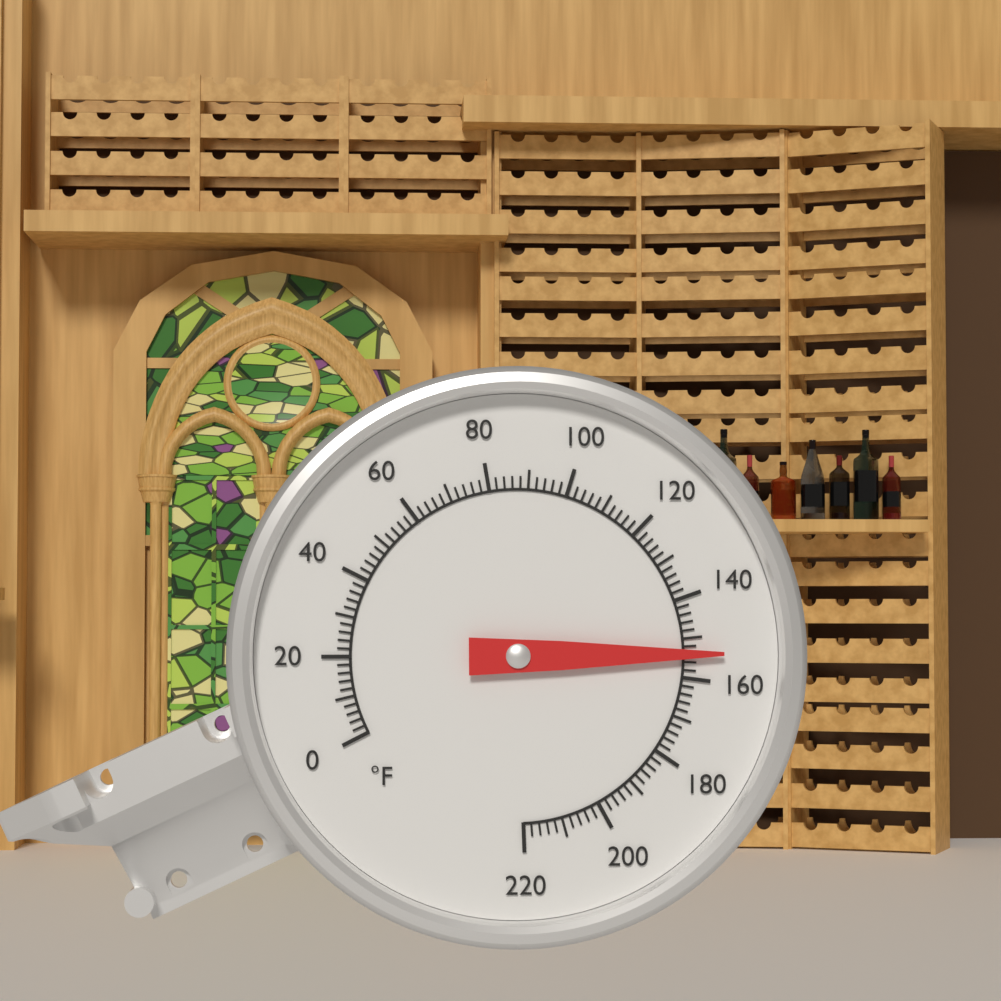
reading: 154 °F
